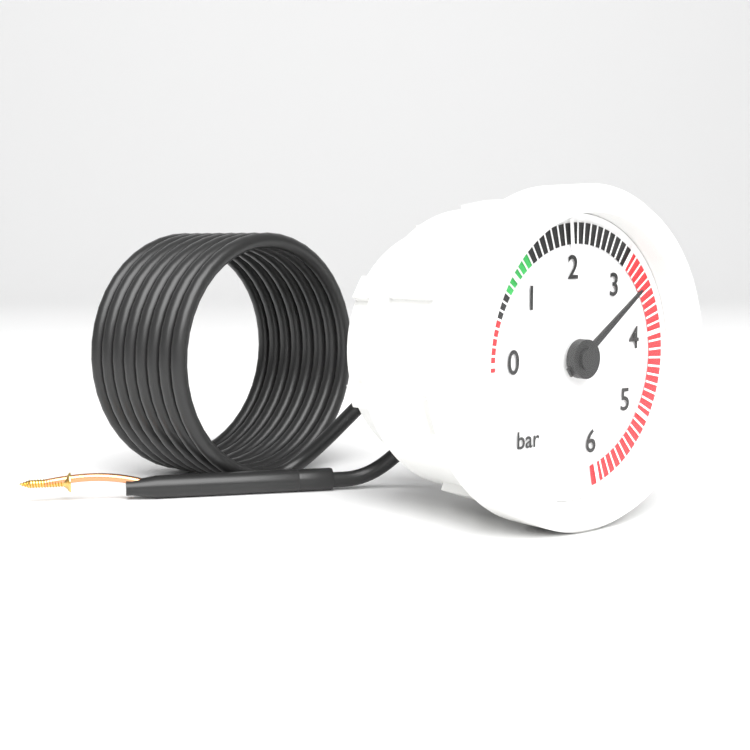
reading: 3.4 bar
